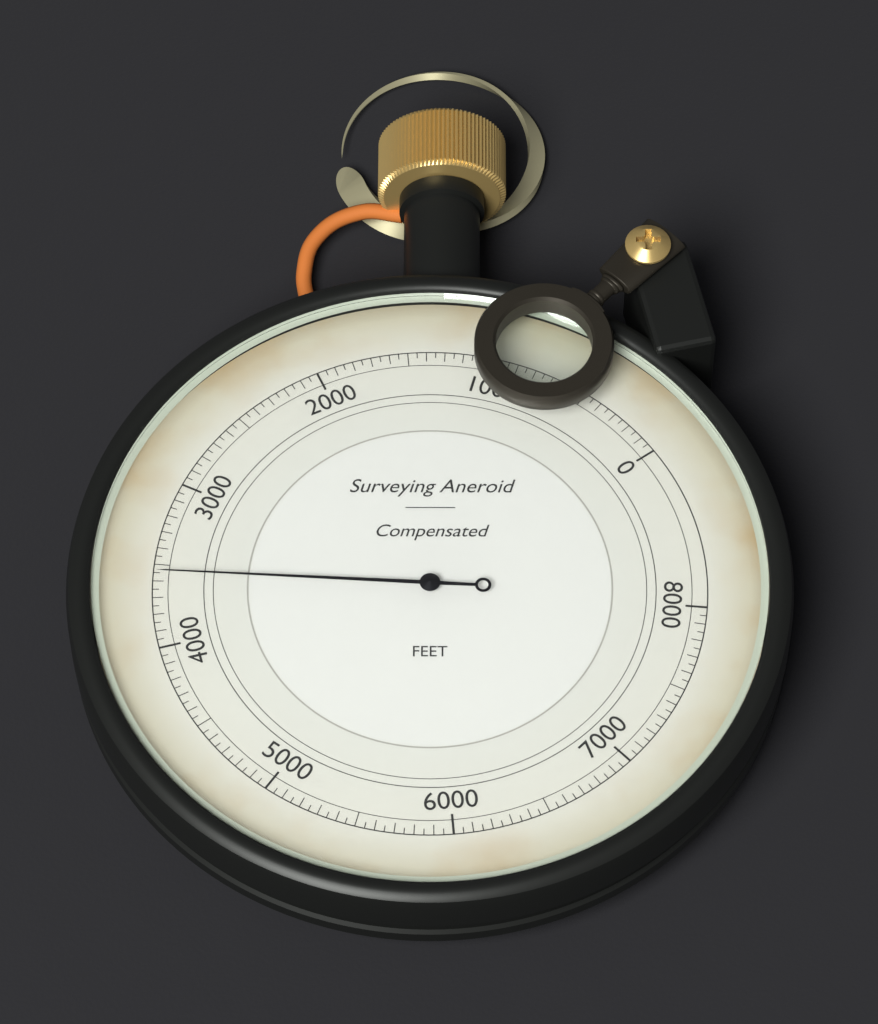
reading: 3550 ft
